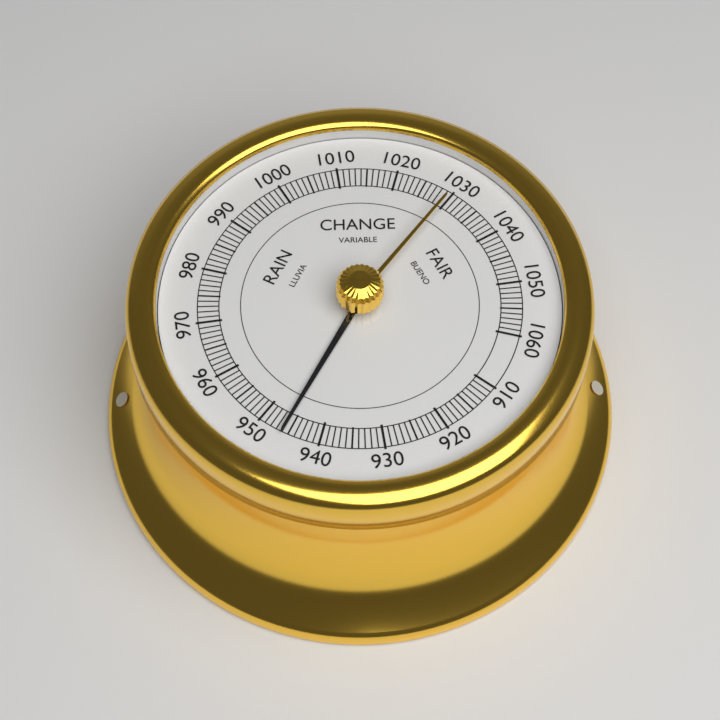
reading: 946 (no unit)
